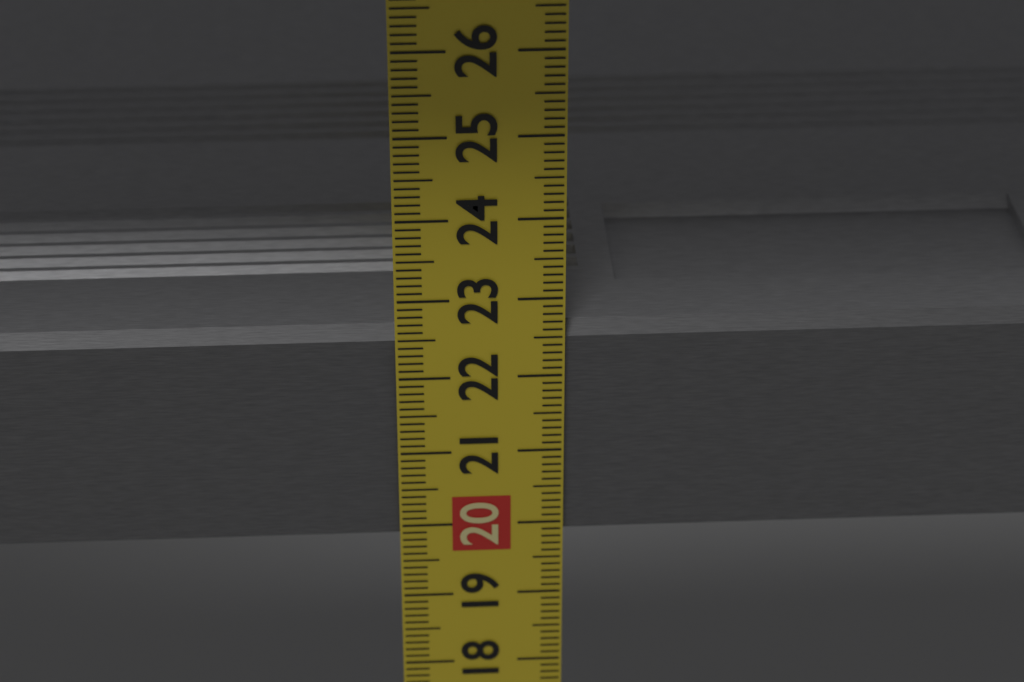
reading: 22.6 cm
